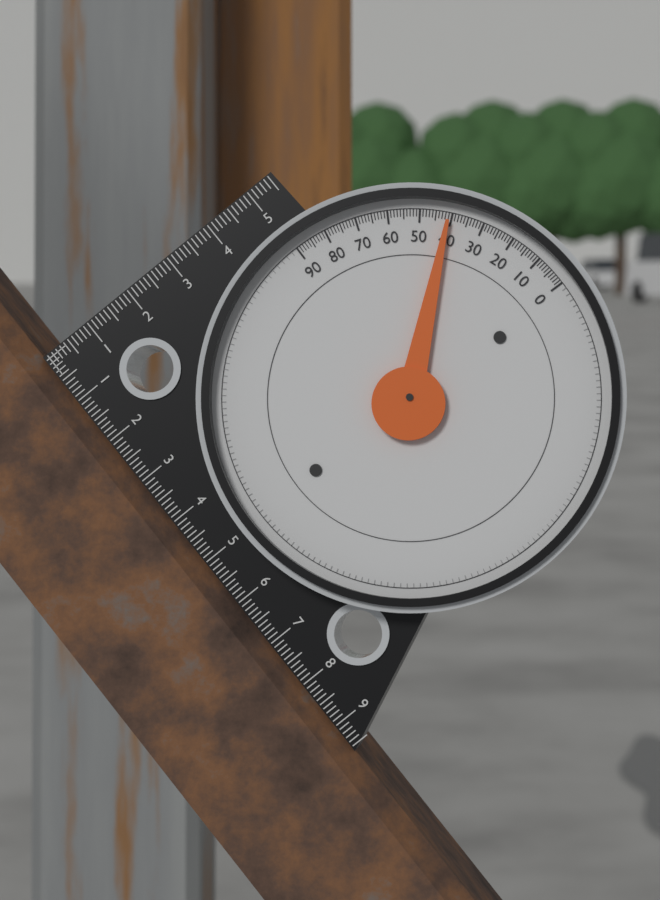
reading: 41 (no unit)
